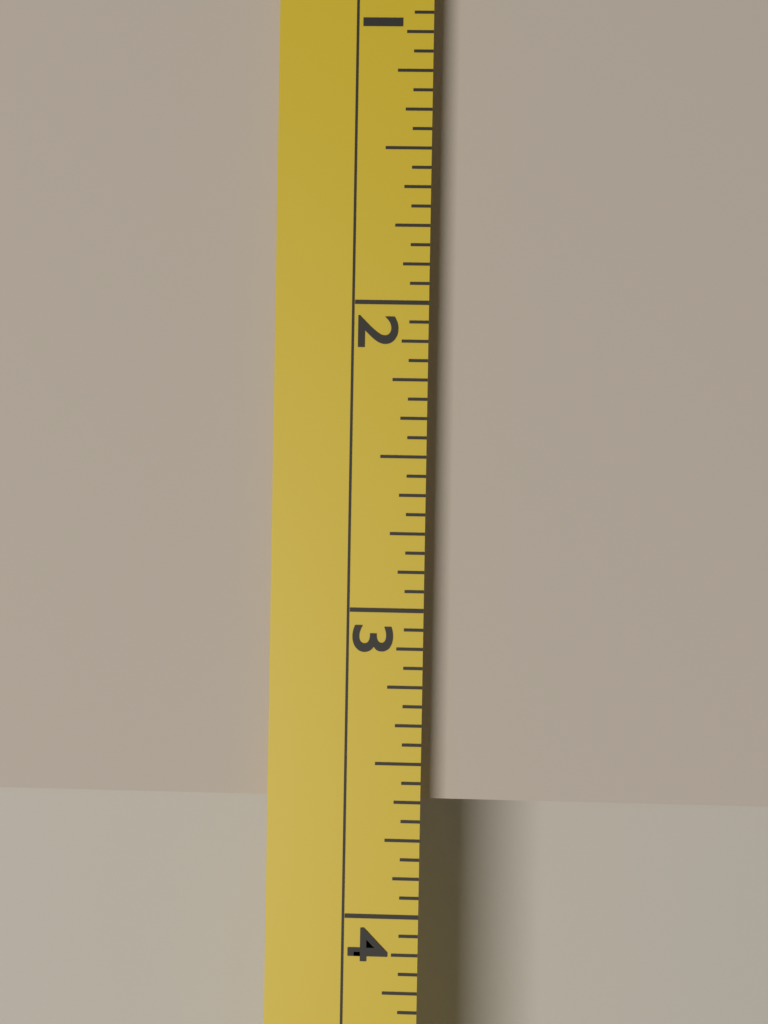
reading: 3.6250 (no unit)
